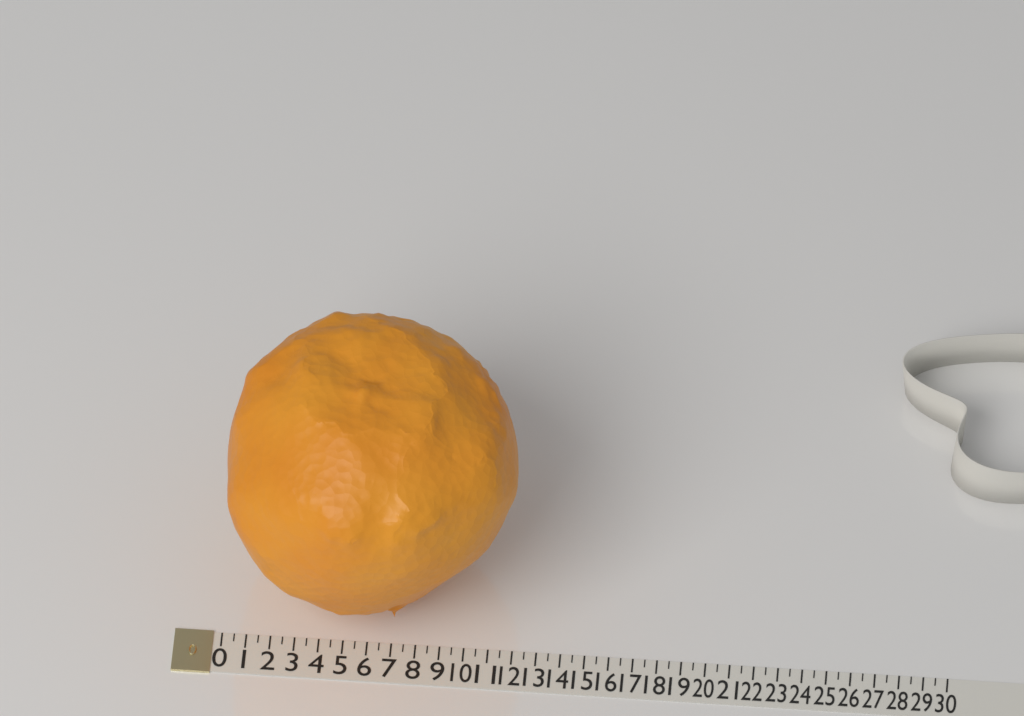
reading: 12.0 (no unit)
